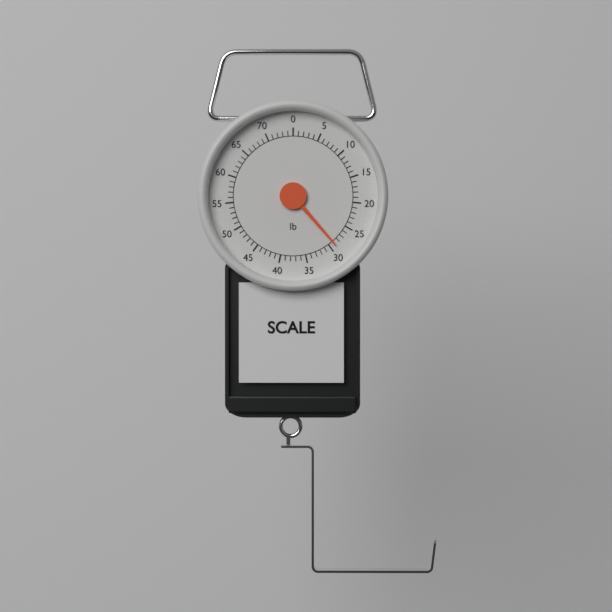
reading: 29 lb
